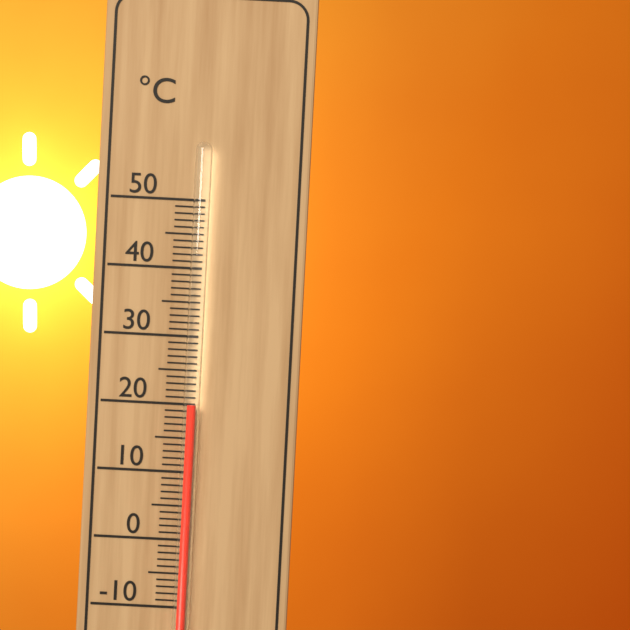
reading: 20 °C
